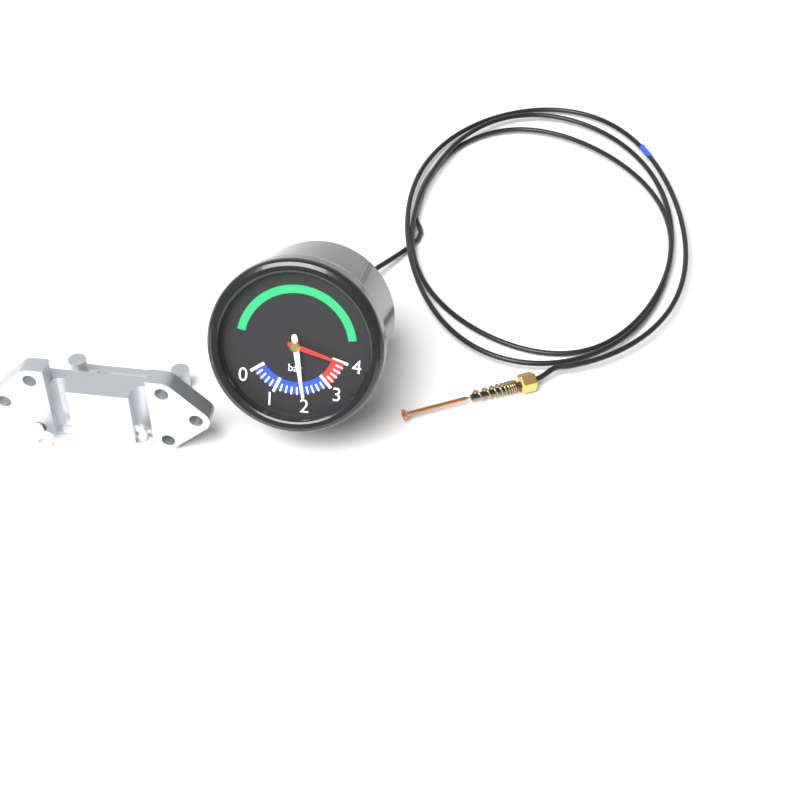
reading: 2.0 bar
